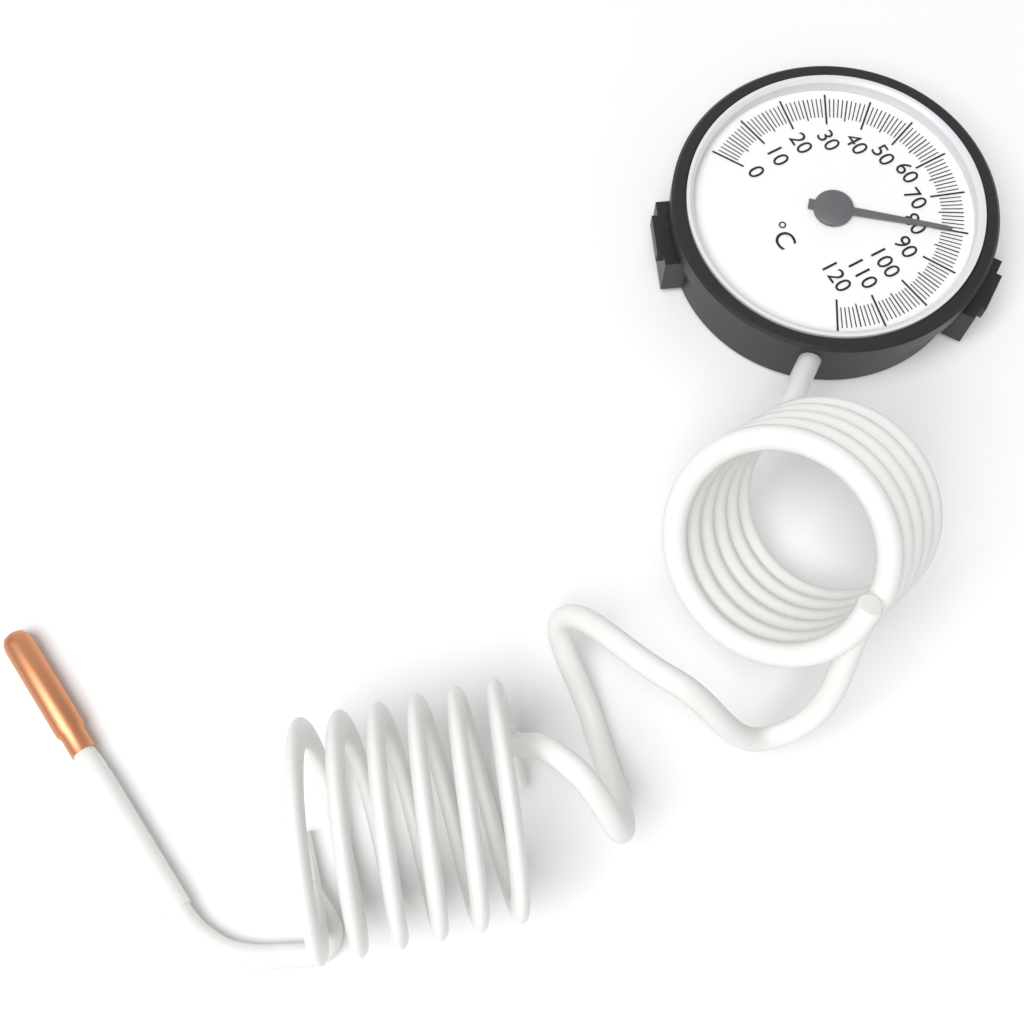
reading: 80 °C
